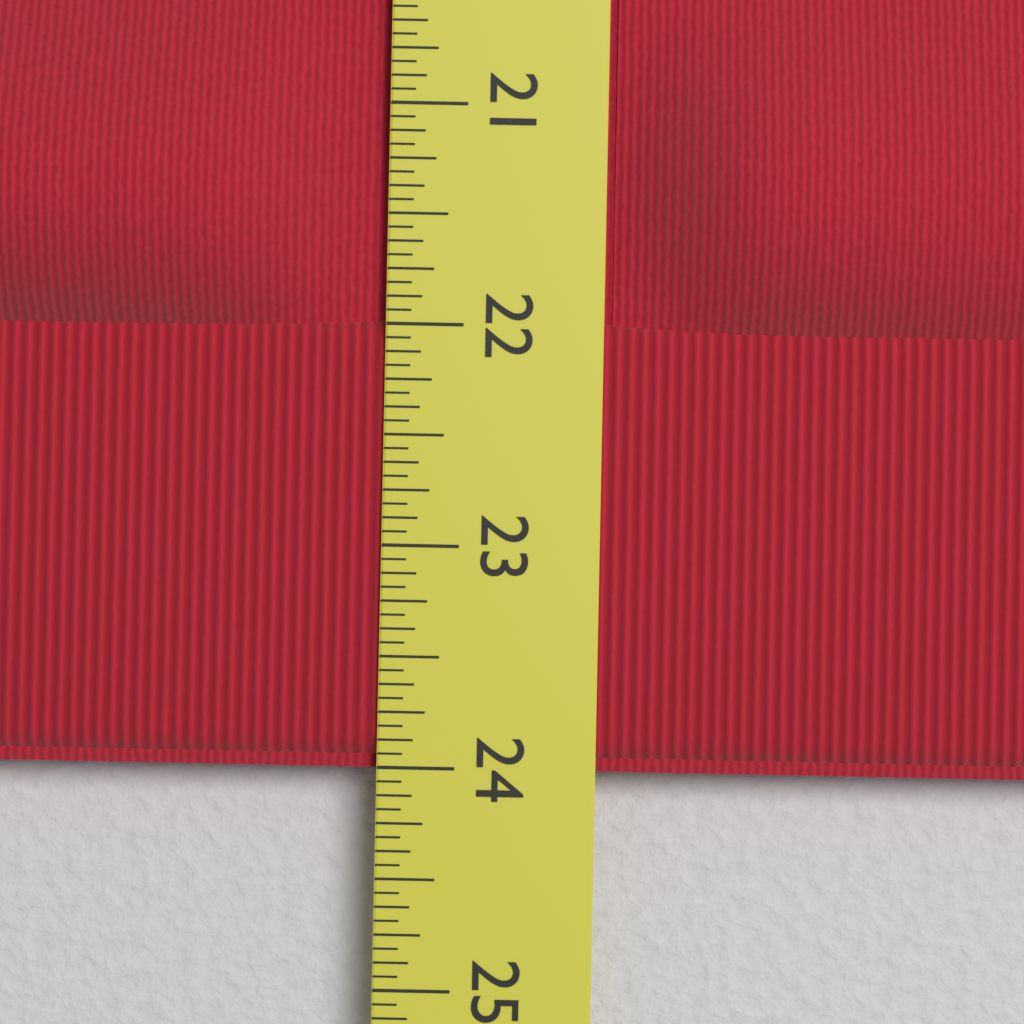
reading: 24.0000 in
